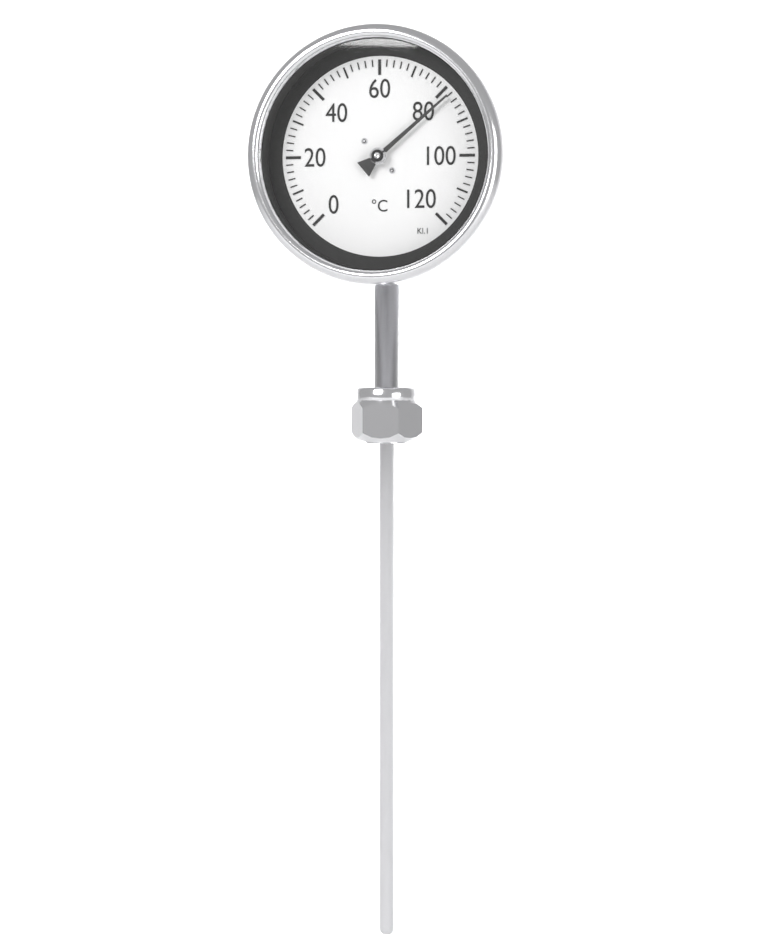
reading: 82 °C
